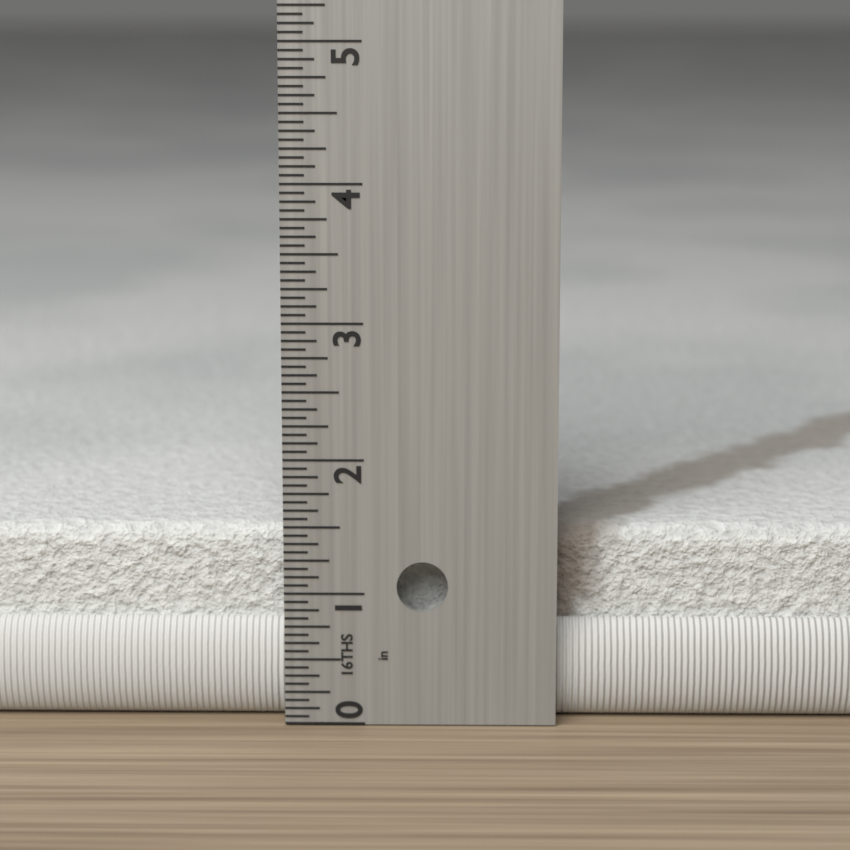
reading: 1.4375 in
